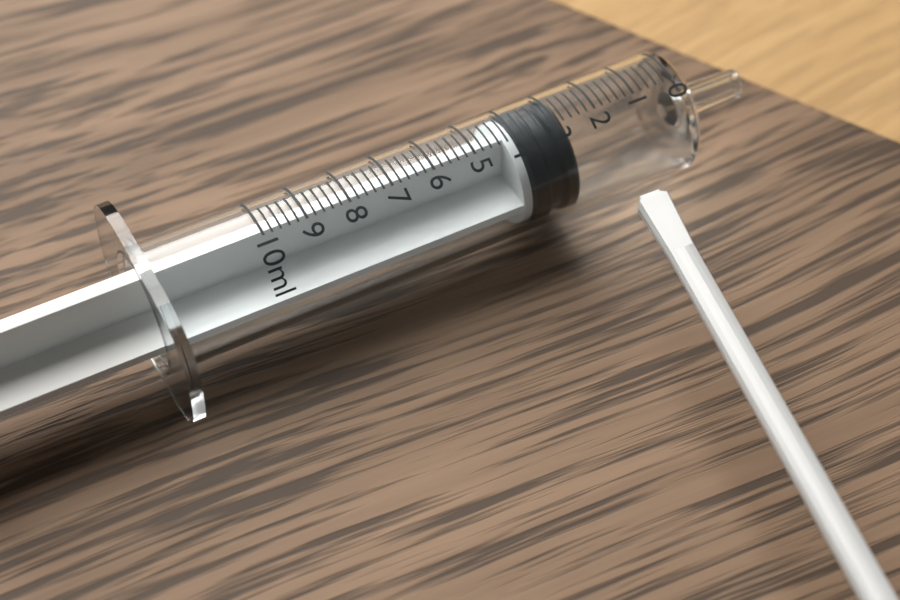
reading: 2.8 ml
